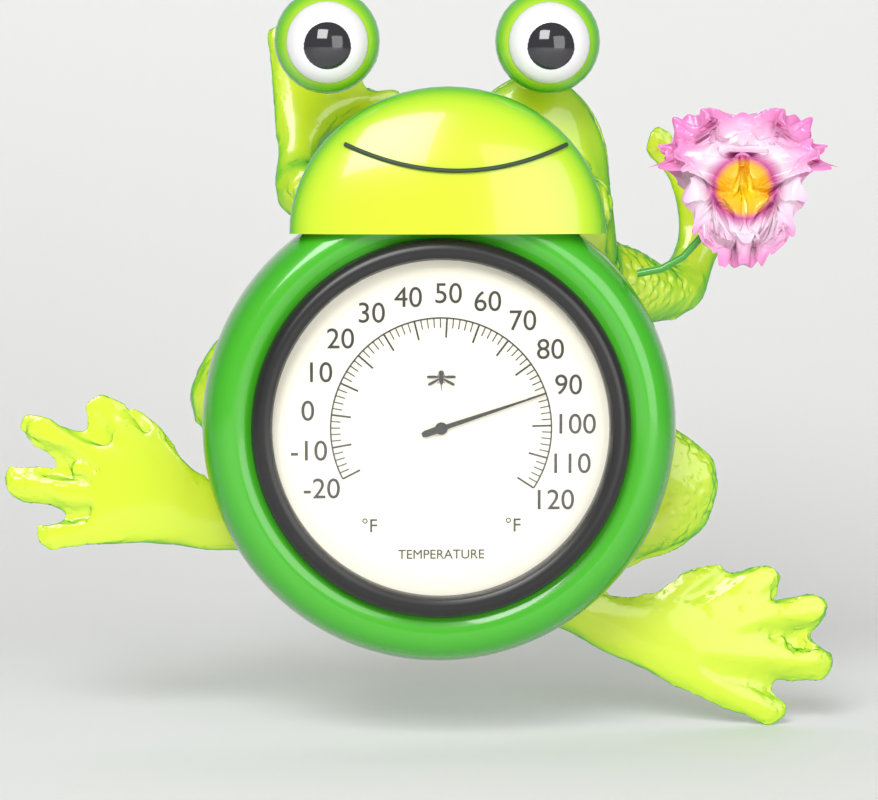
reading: 90 °F
